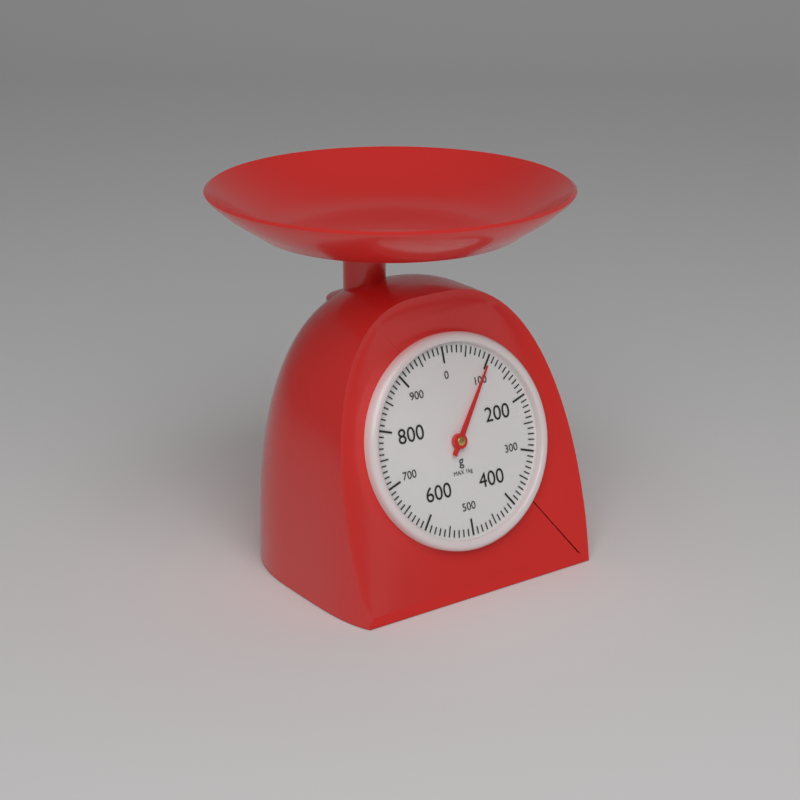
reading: 100 g
